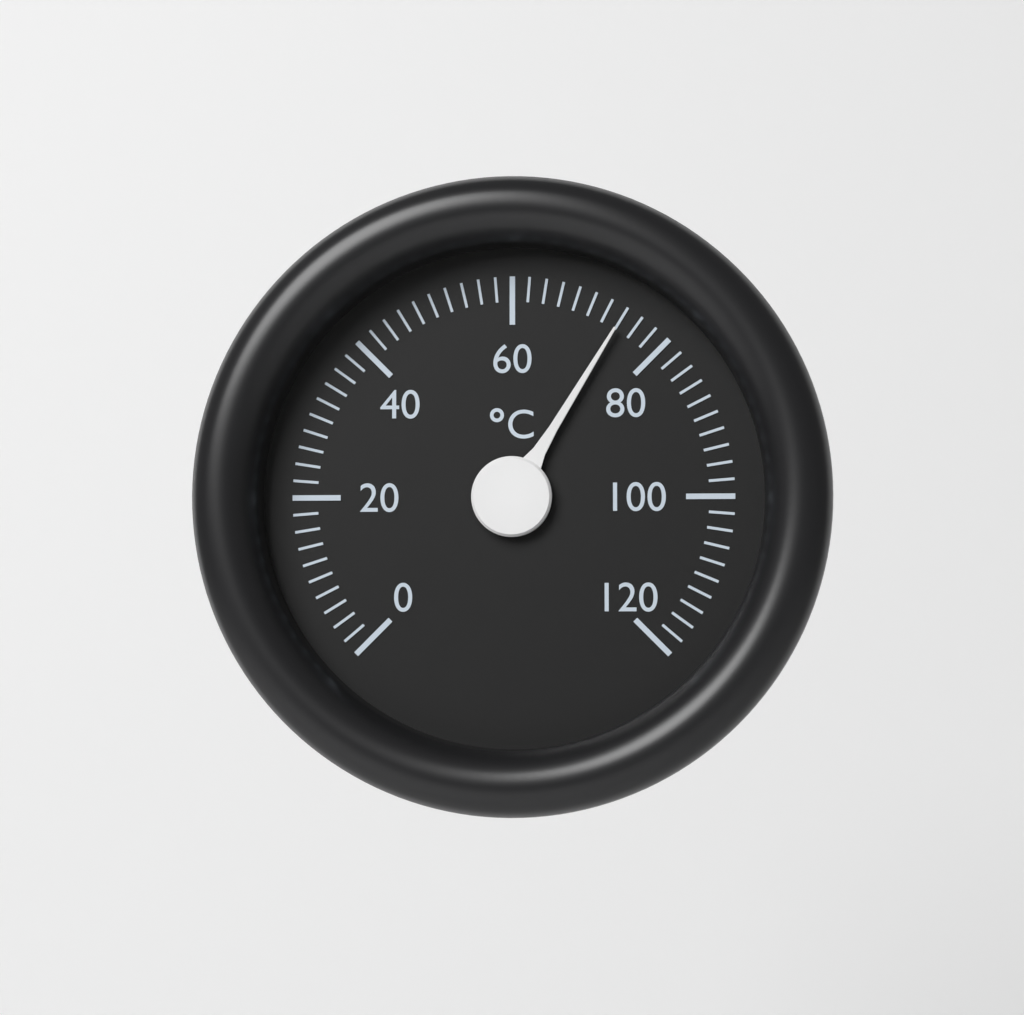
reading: 74 °C
